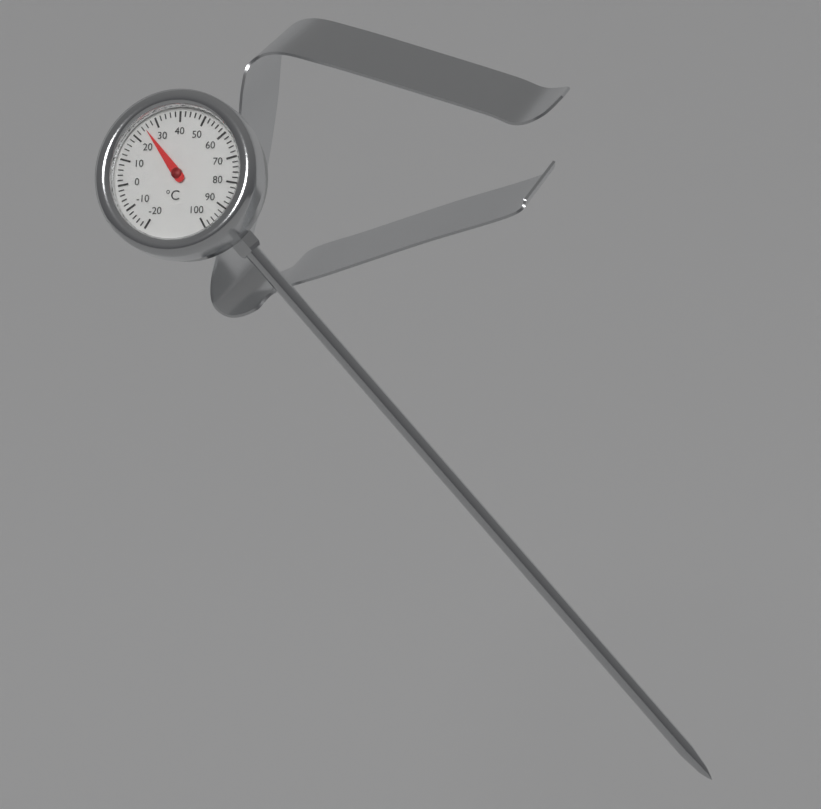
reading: 25 °C
